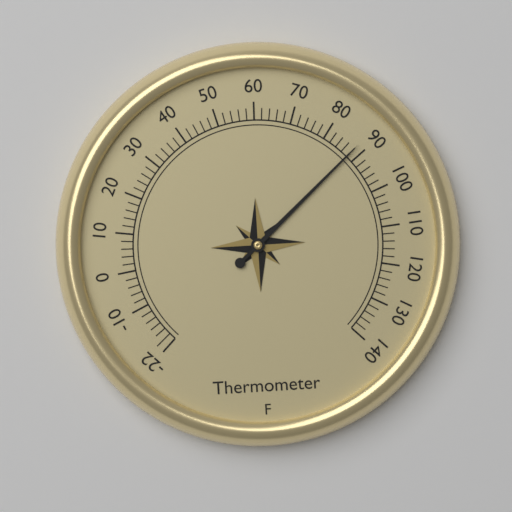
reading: 88 °F
